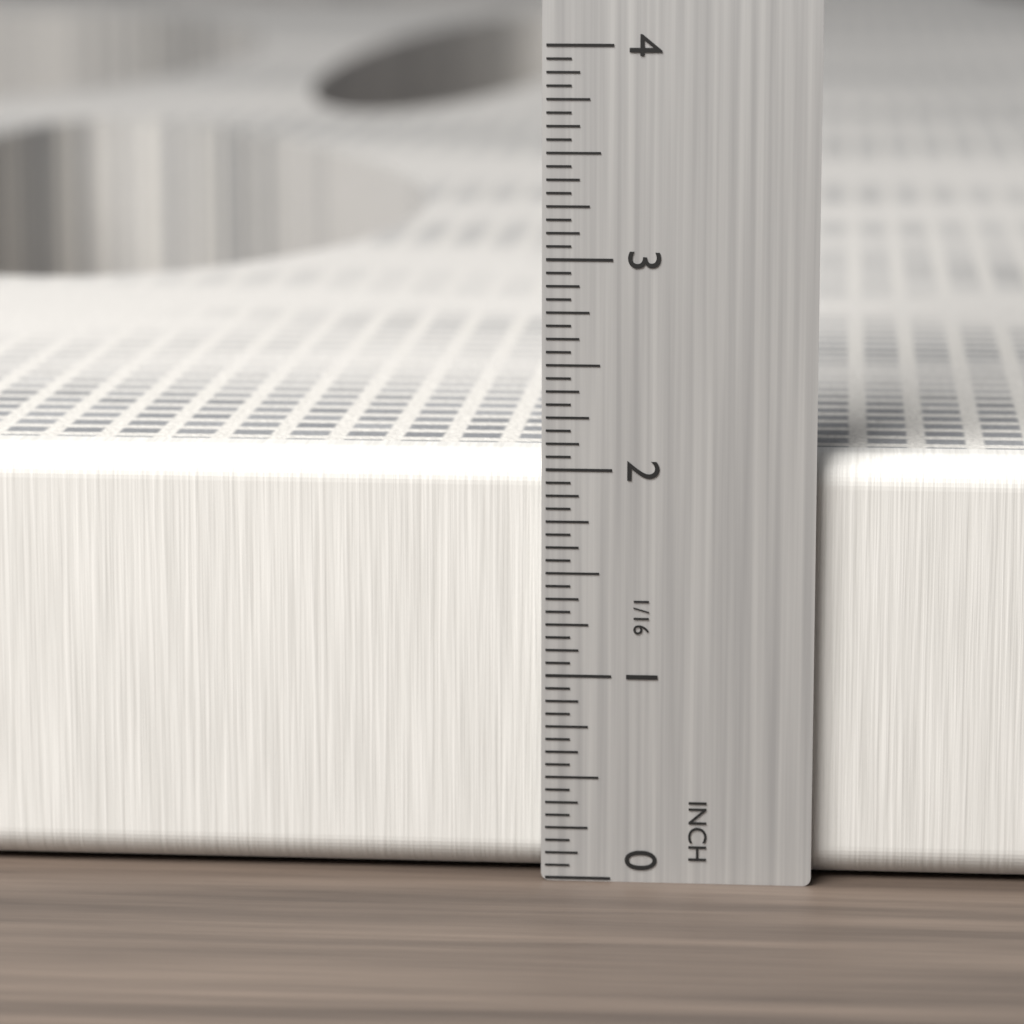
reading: 2.0625 in
